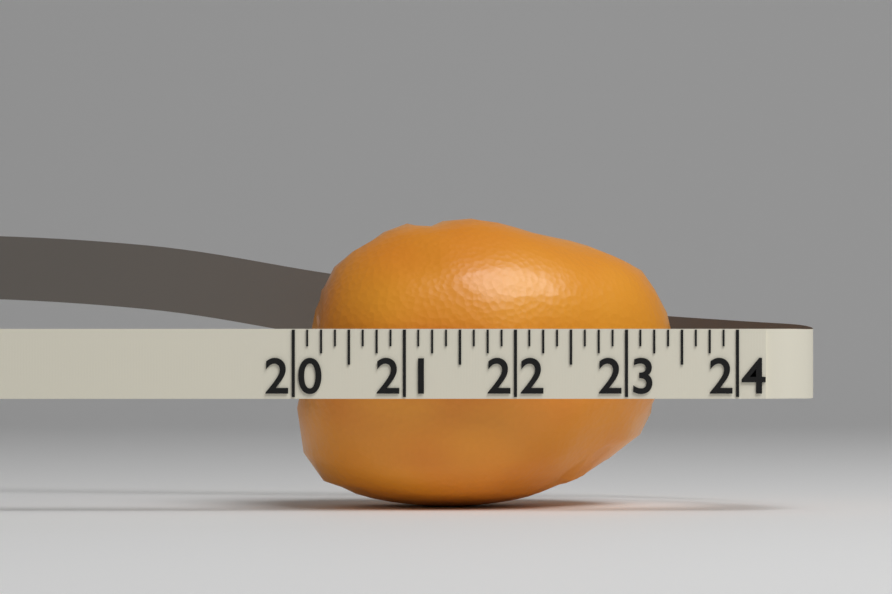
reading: 23.500 (no unit)
